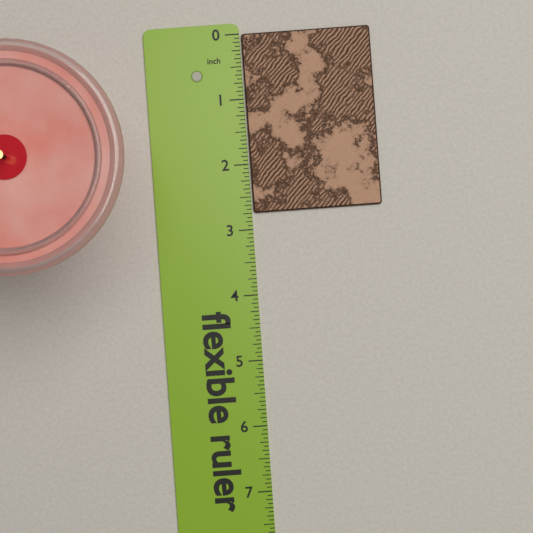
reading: 2.7500 in
